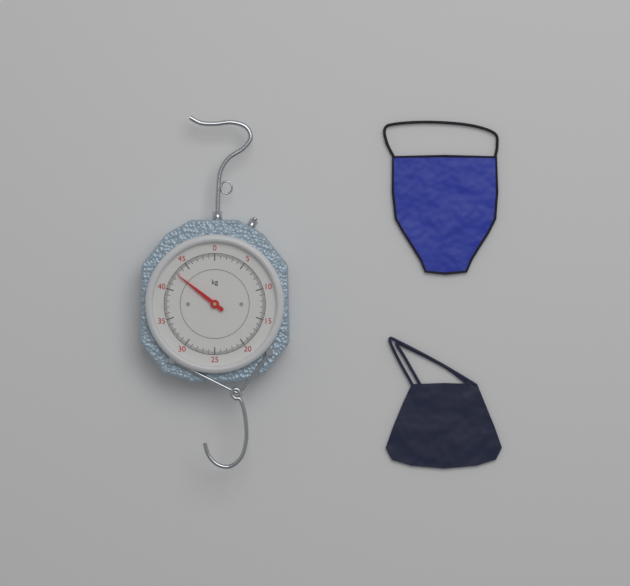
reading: 42.8 kg
